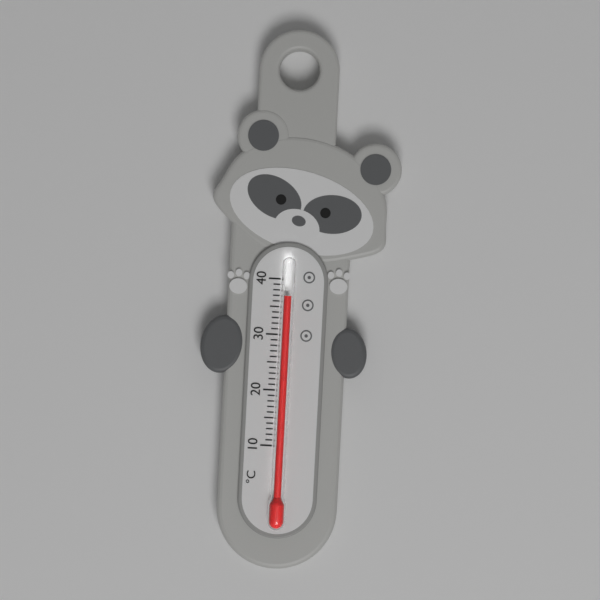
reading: 37 °C
